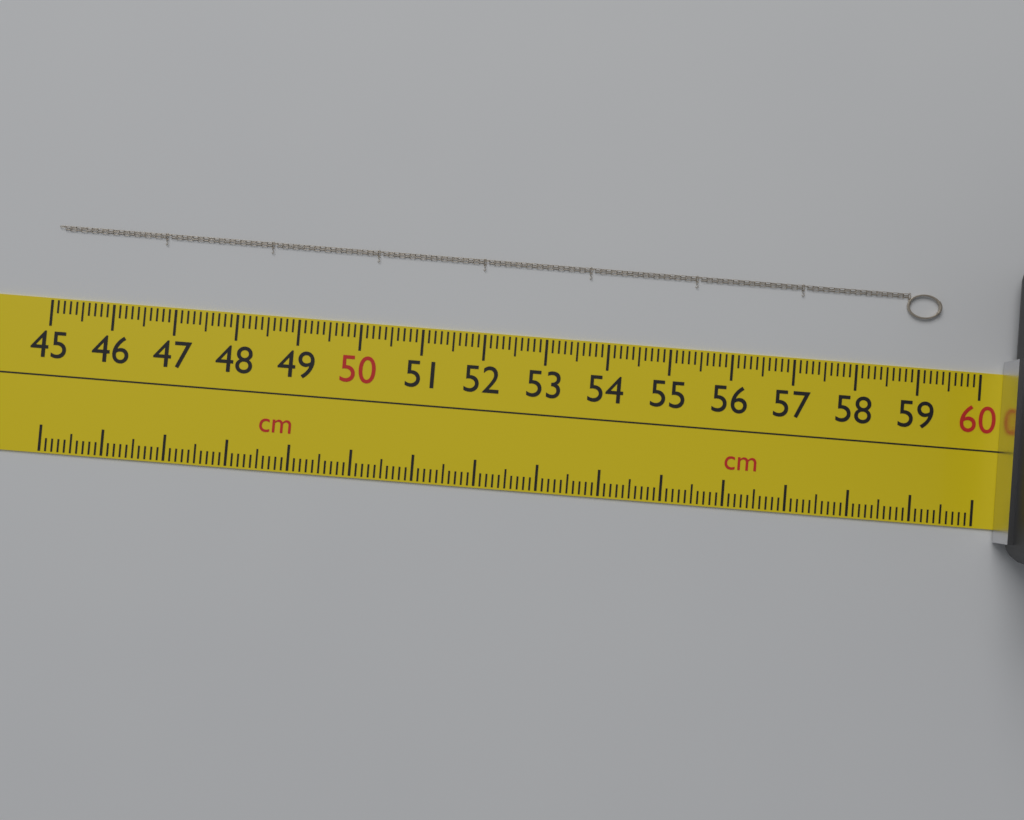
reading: 59.3 cm
